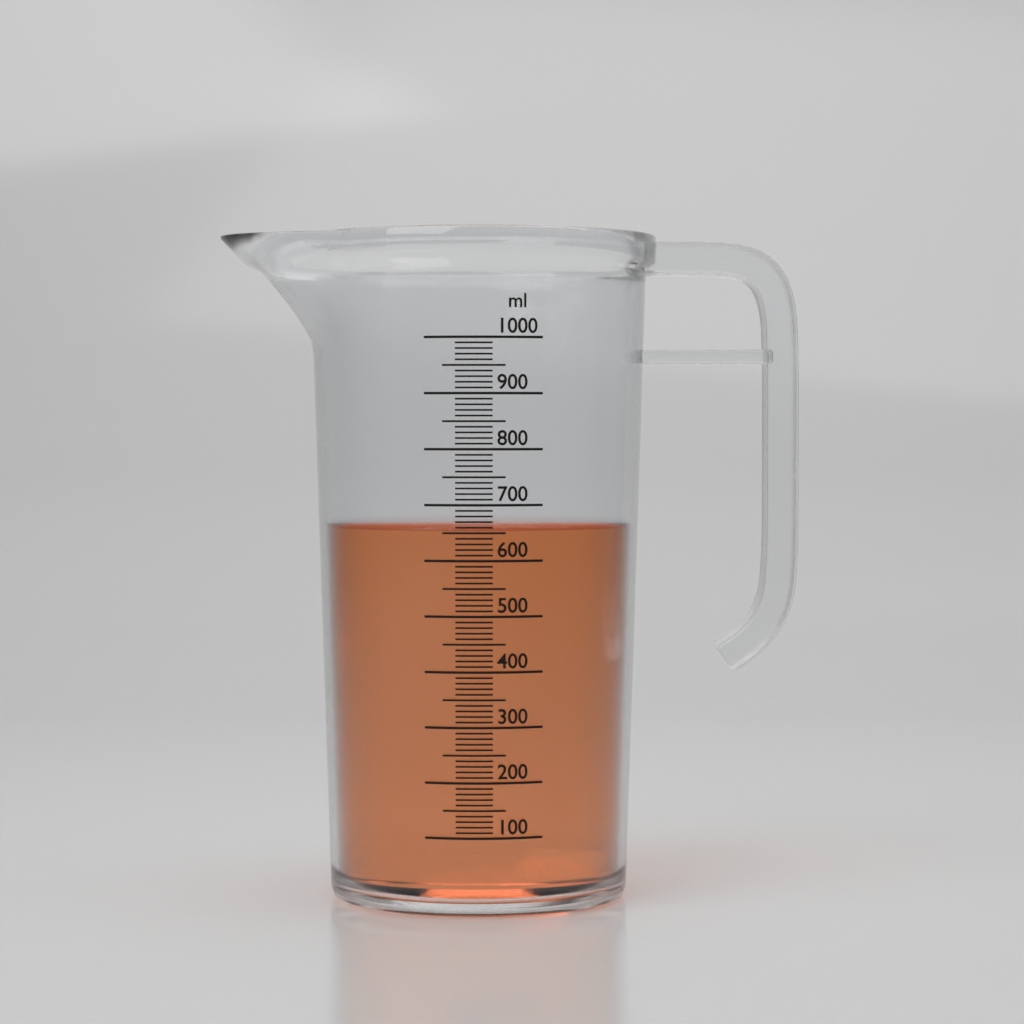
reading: 660 ml
